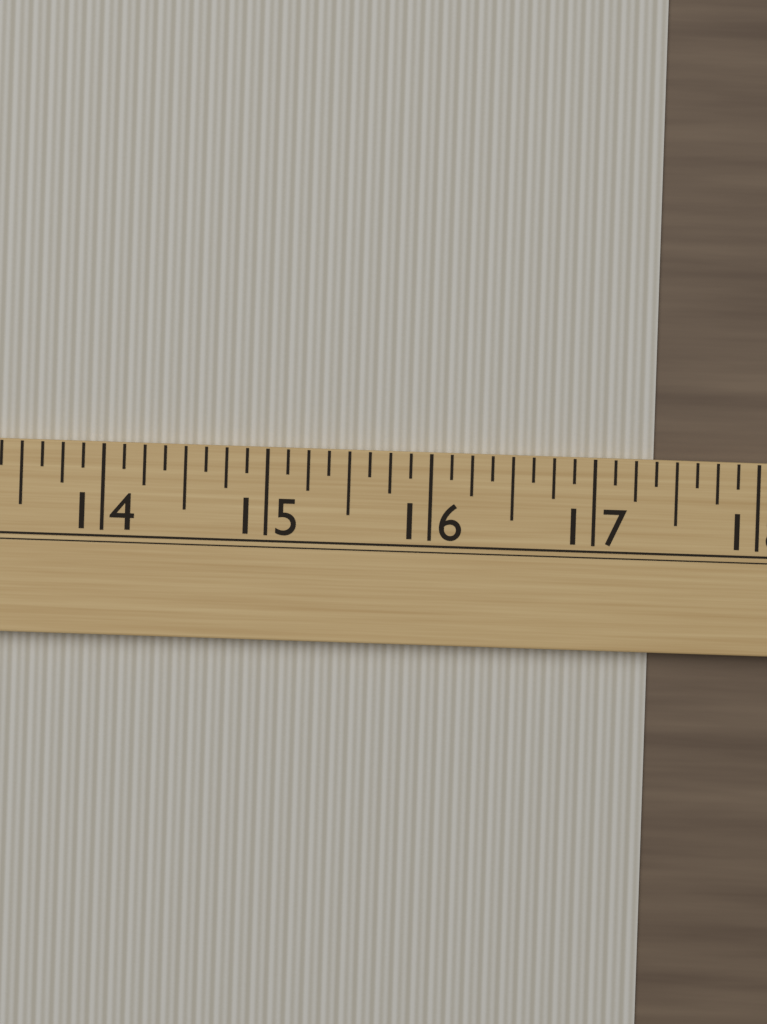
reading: 17.375 (no unit)
